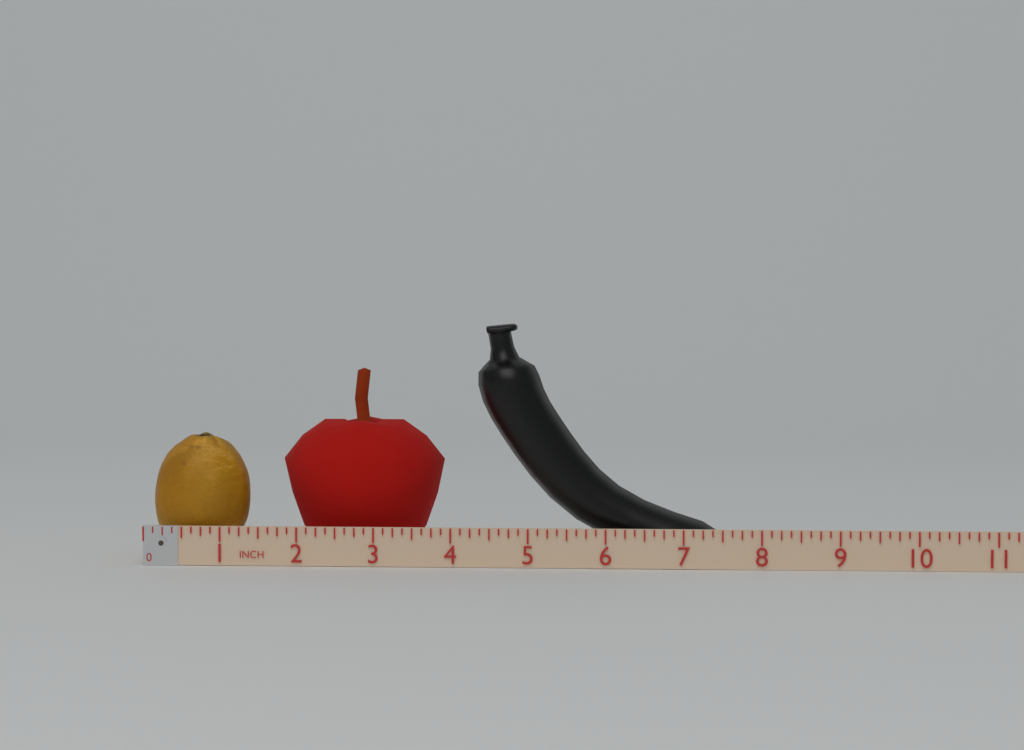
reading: 7.500 in
